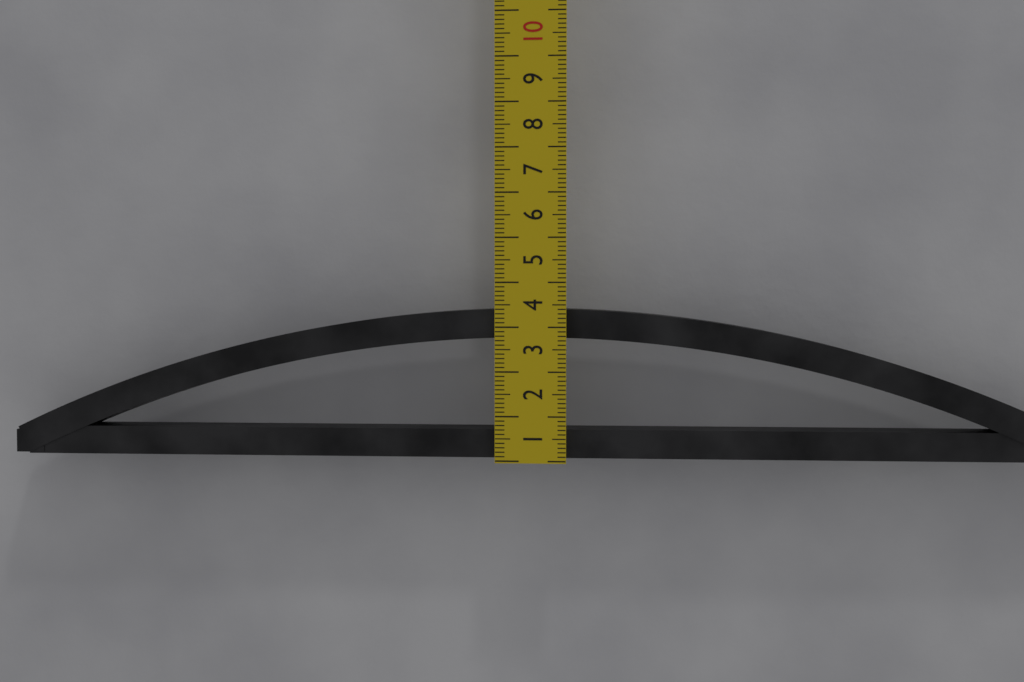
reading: 3.4 cm
